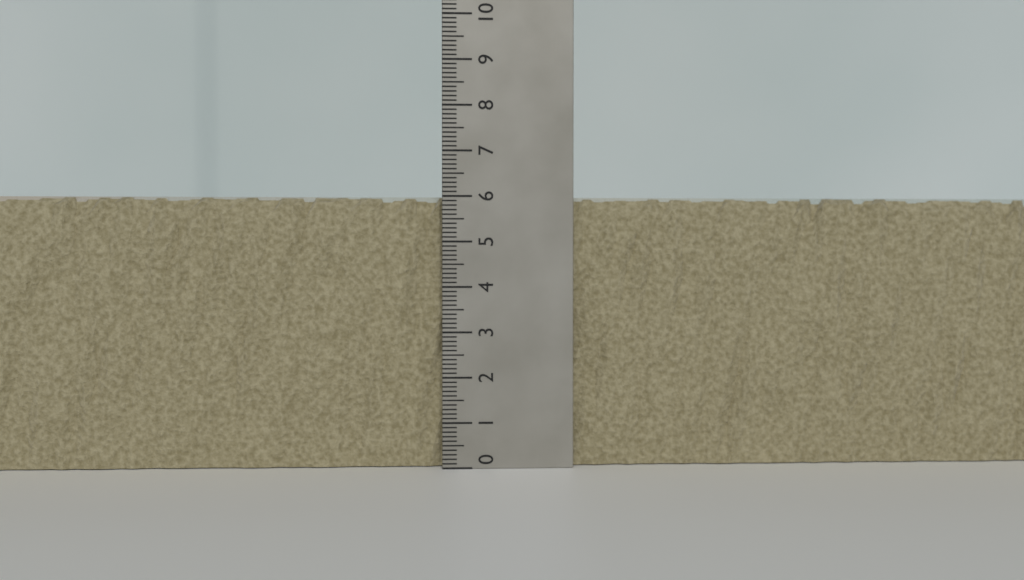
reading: 6.0 (no unit)
